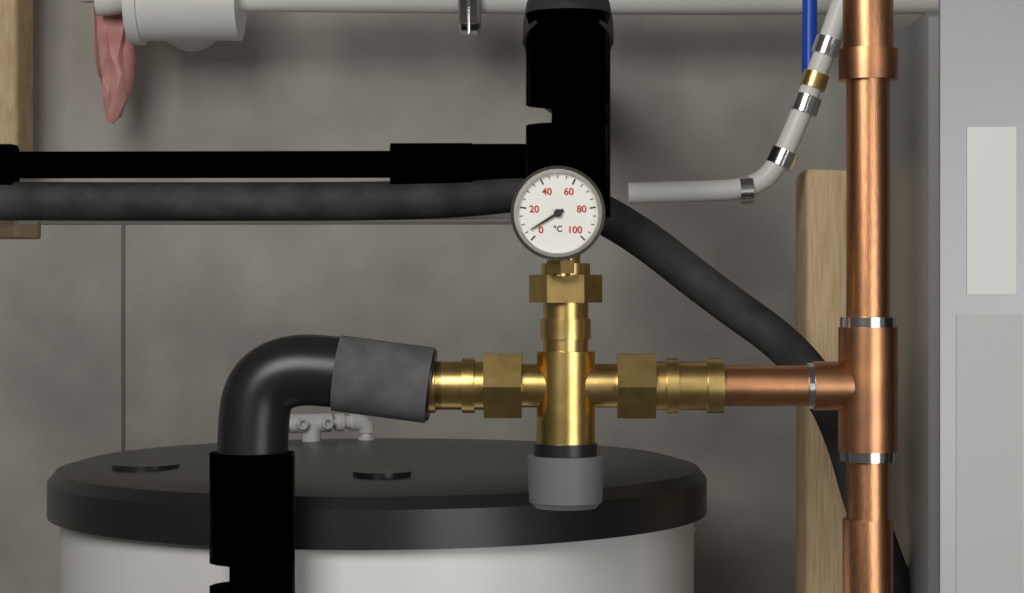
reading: 5 °C
